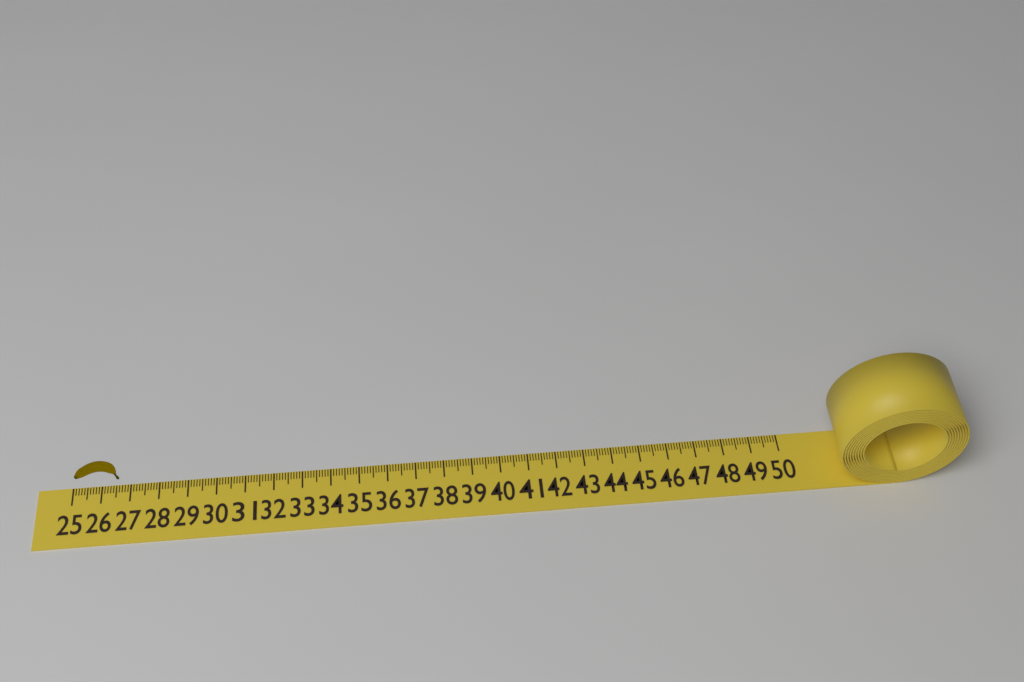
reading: 26.6 (no unit)
